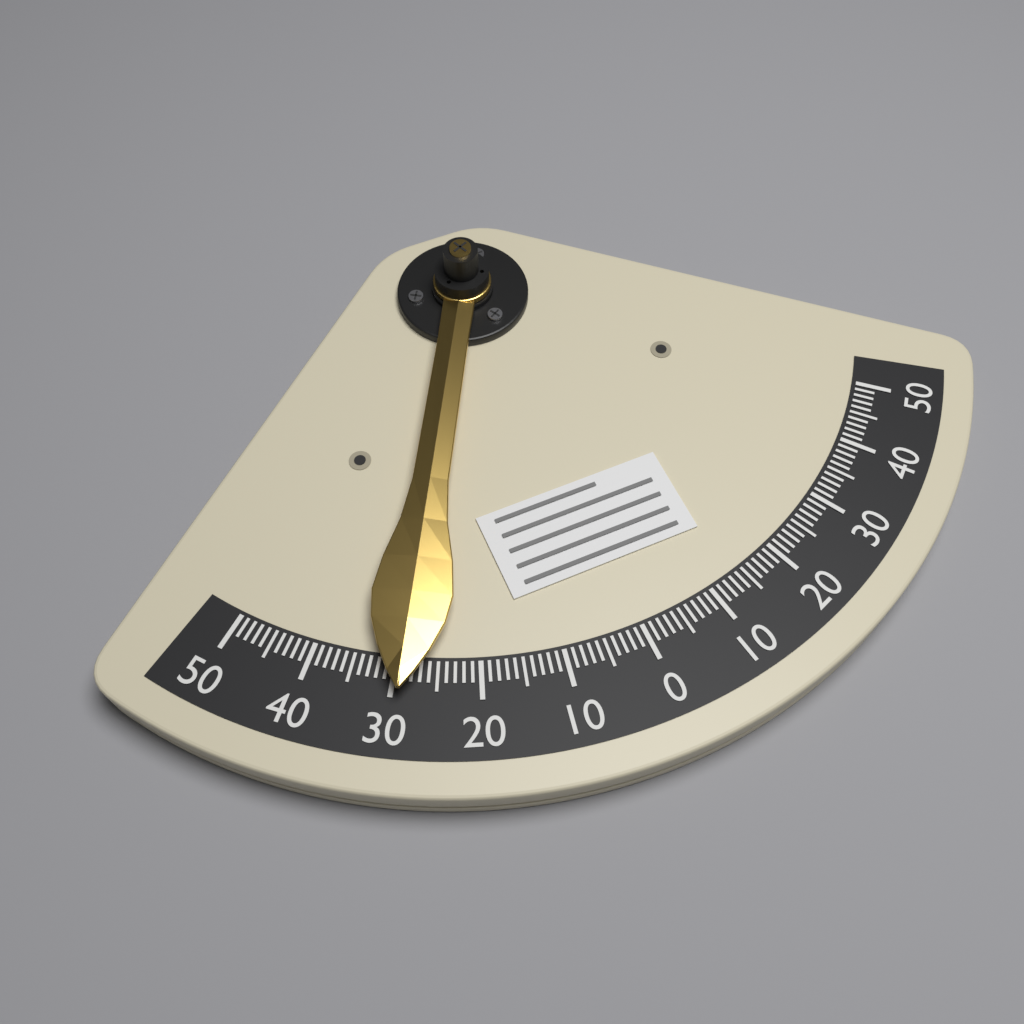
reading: 29 (no unit)
